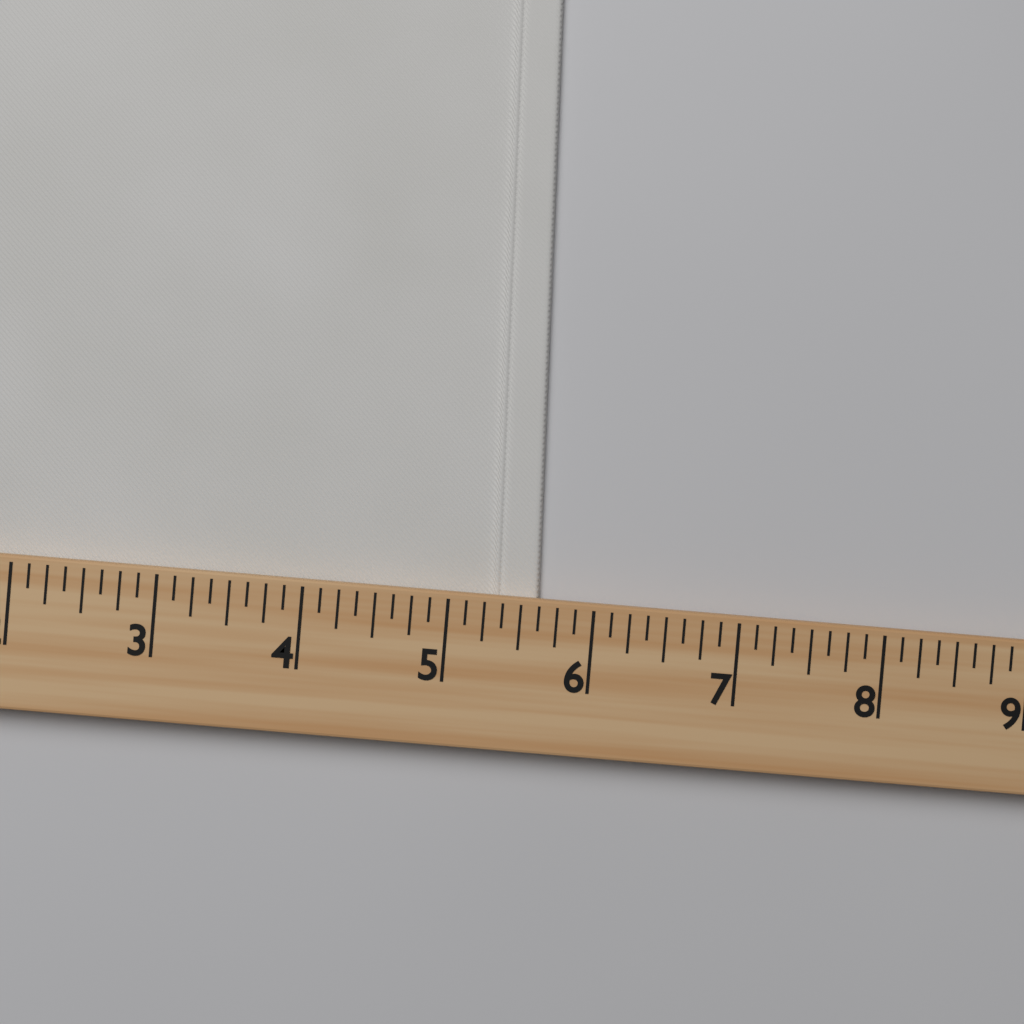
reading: 5.625 (no unit)
